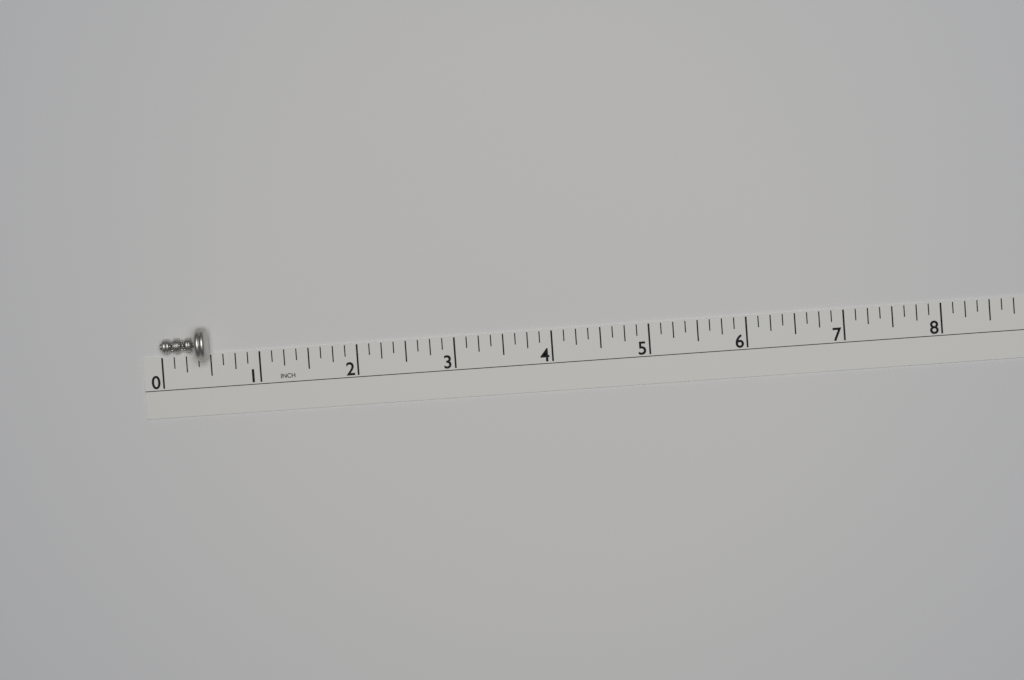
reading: 0.500 in
